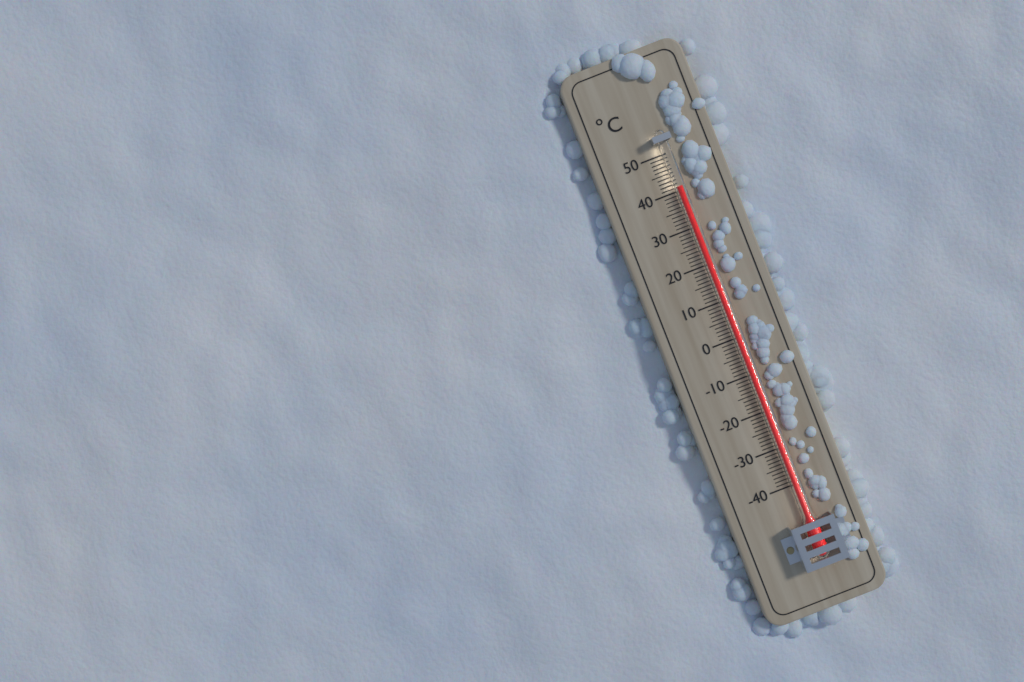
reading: 41 °C
